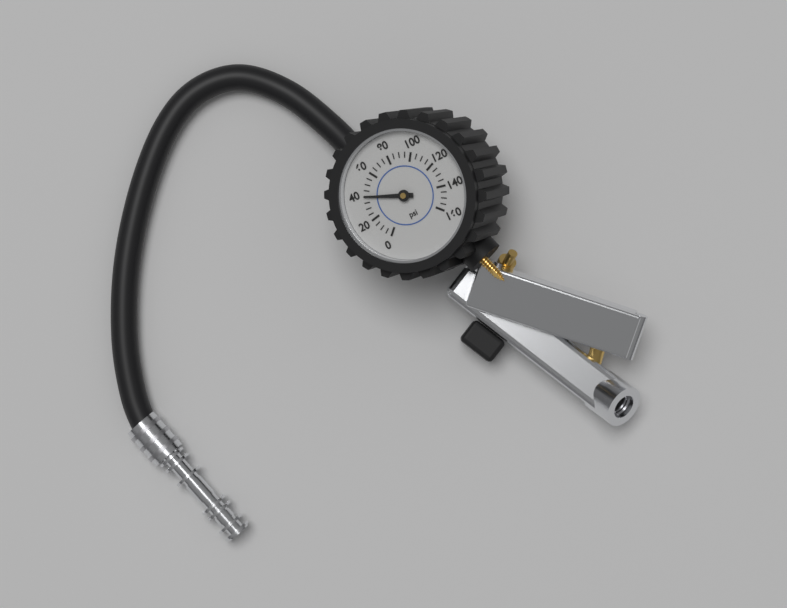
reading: 40 psi
